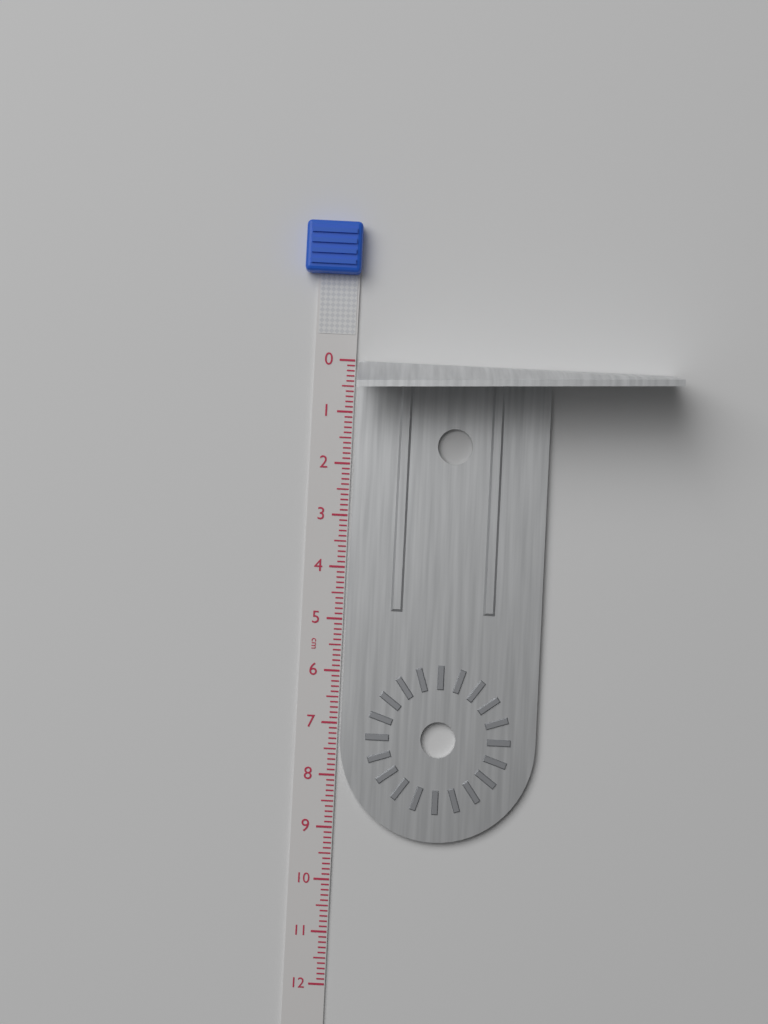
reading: 9.2 cm
